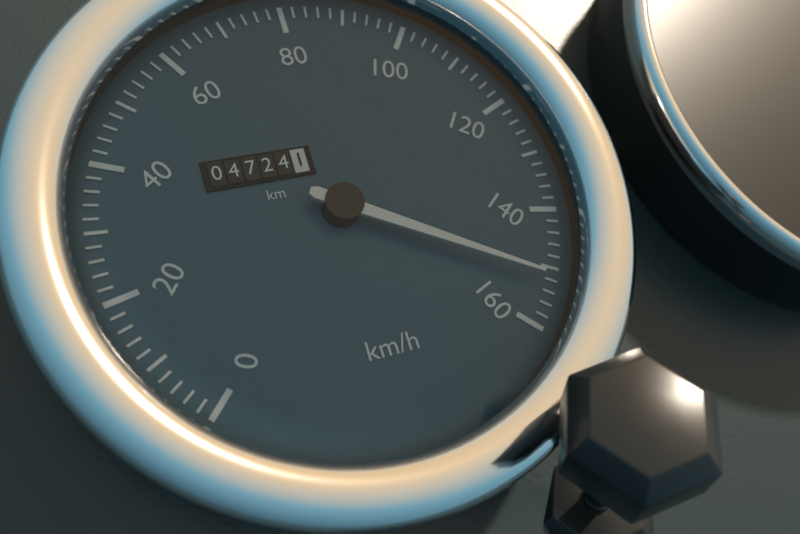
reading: 152 km/h
